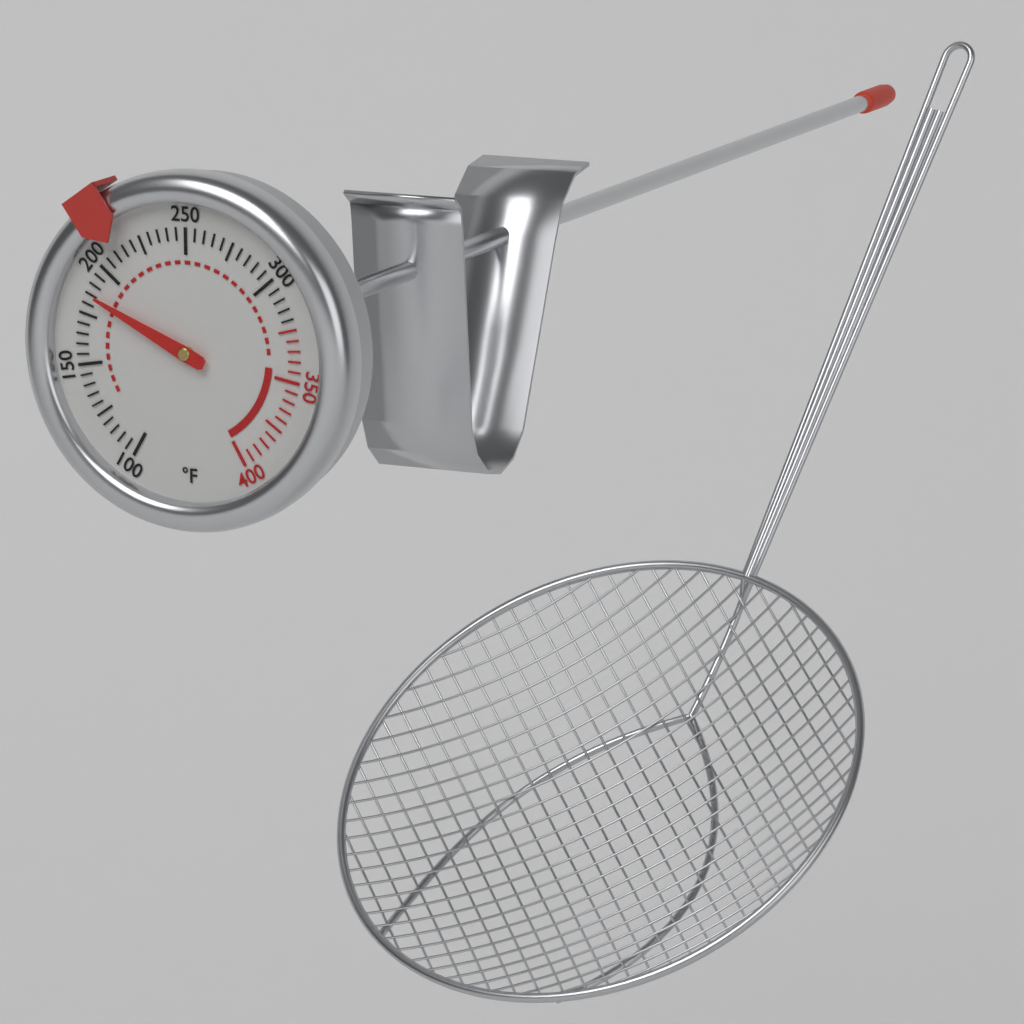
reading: 185 °F
